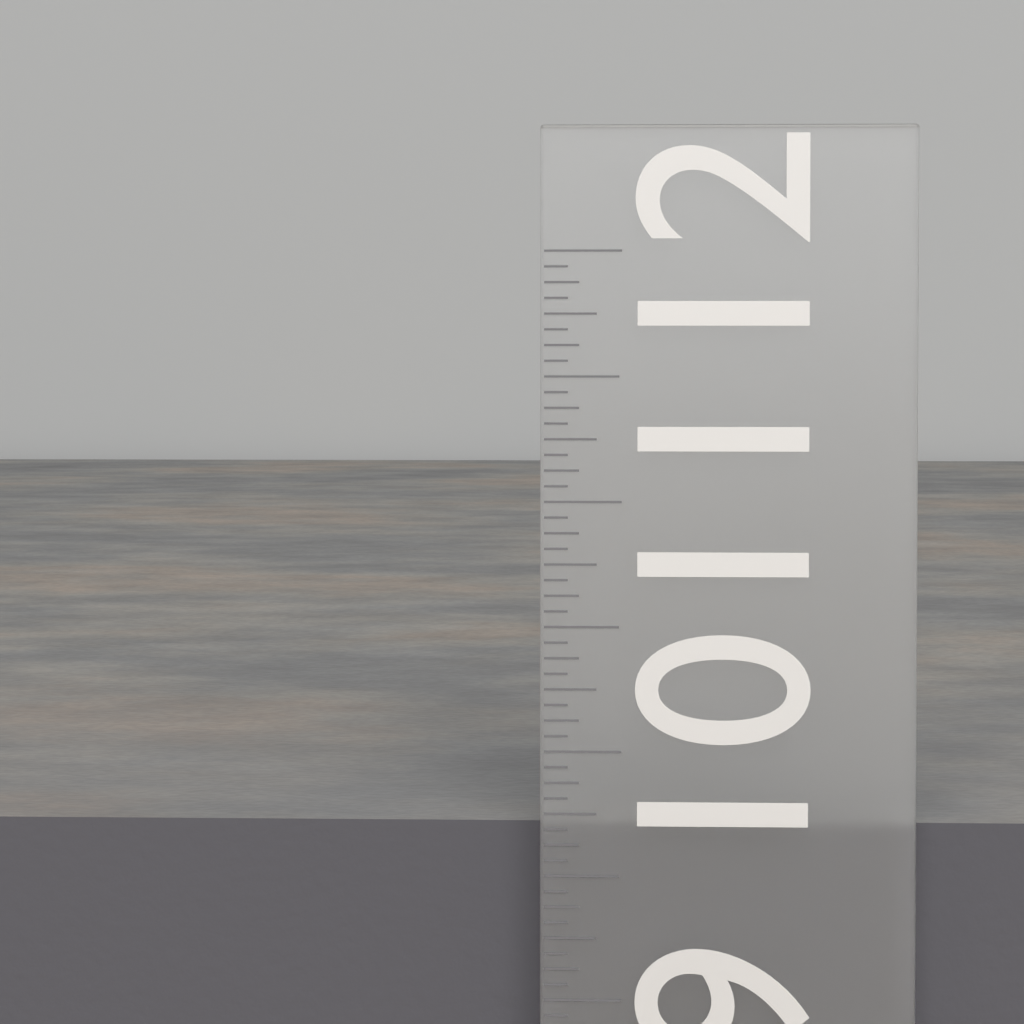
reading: 9.6875 in
